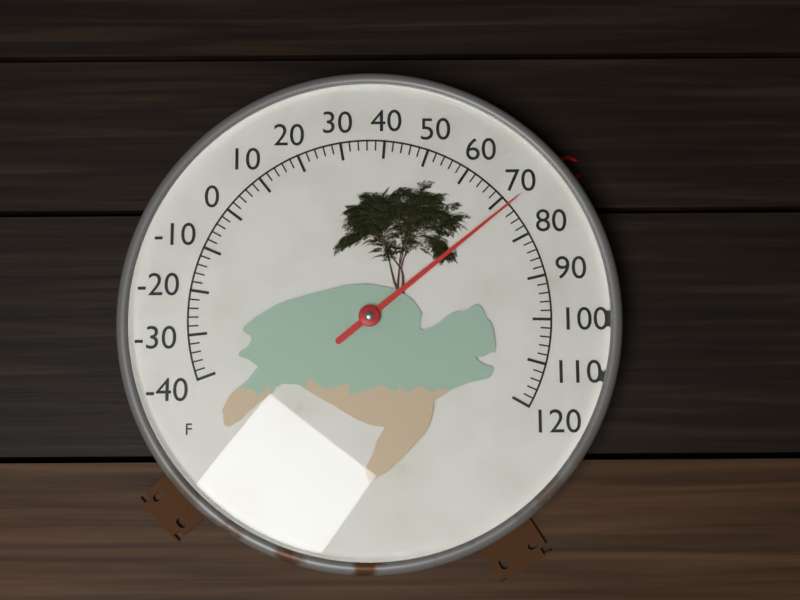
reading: 72 °F
